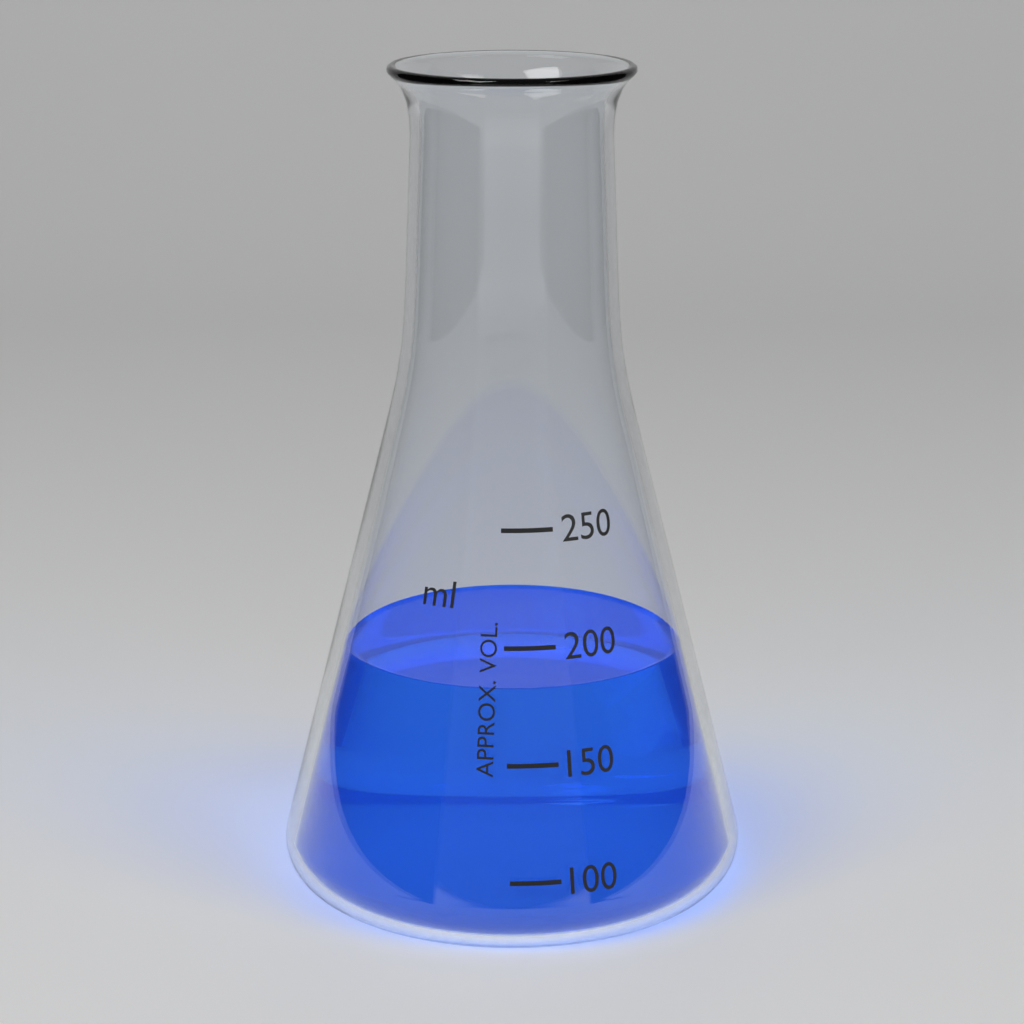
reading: 180 ml
